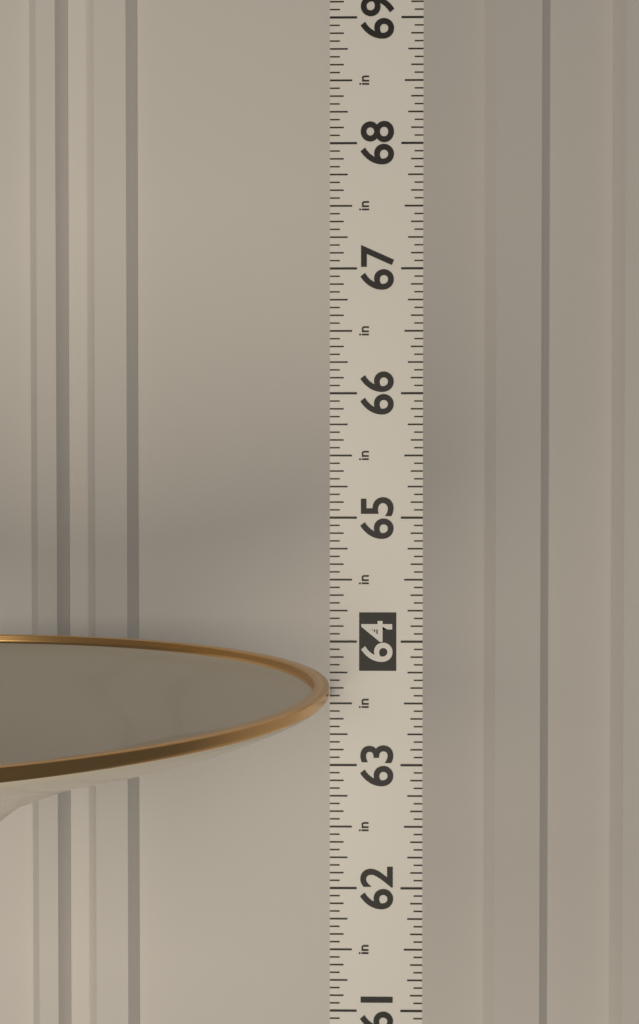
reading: 63.6250 in
